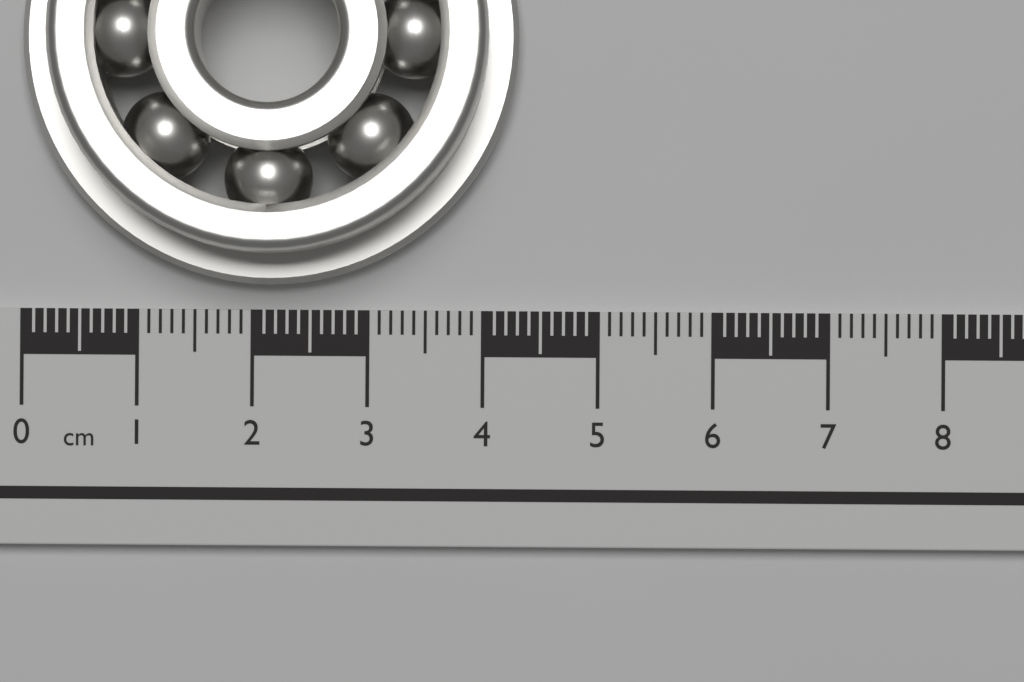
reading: 4.3 cm
